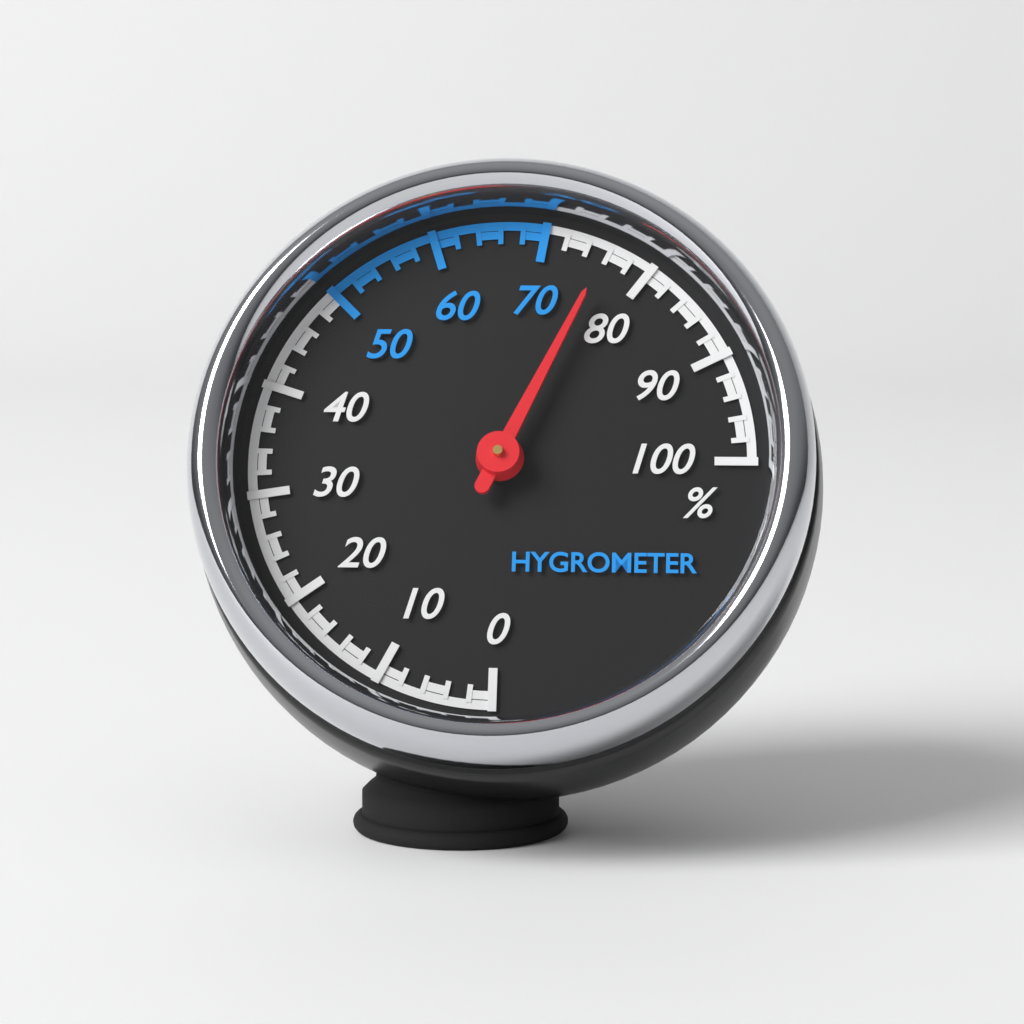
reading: 76 %
